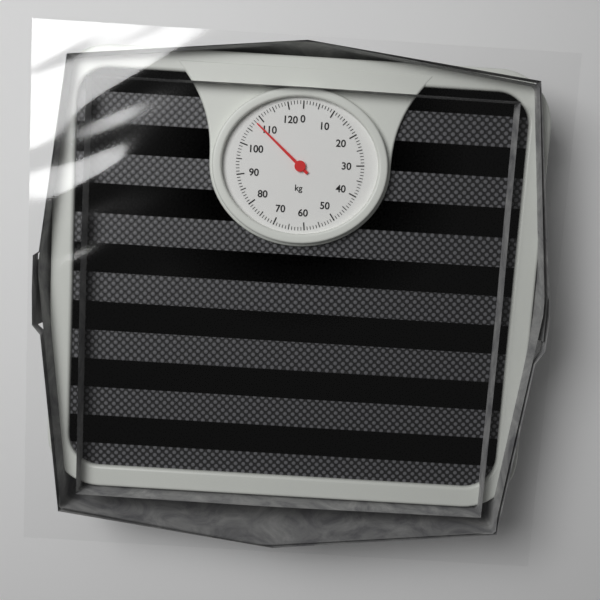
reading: 108 kg
